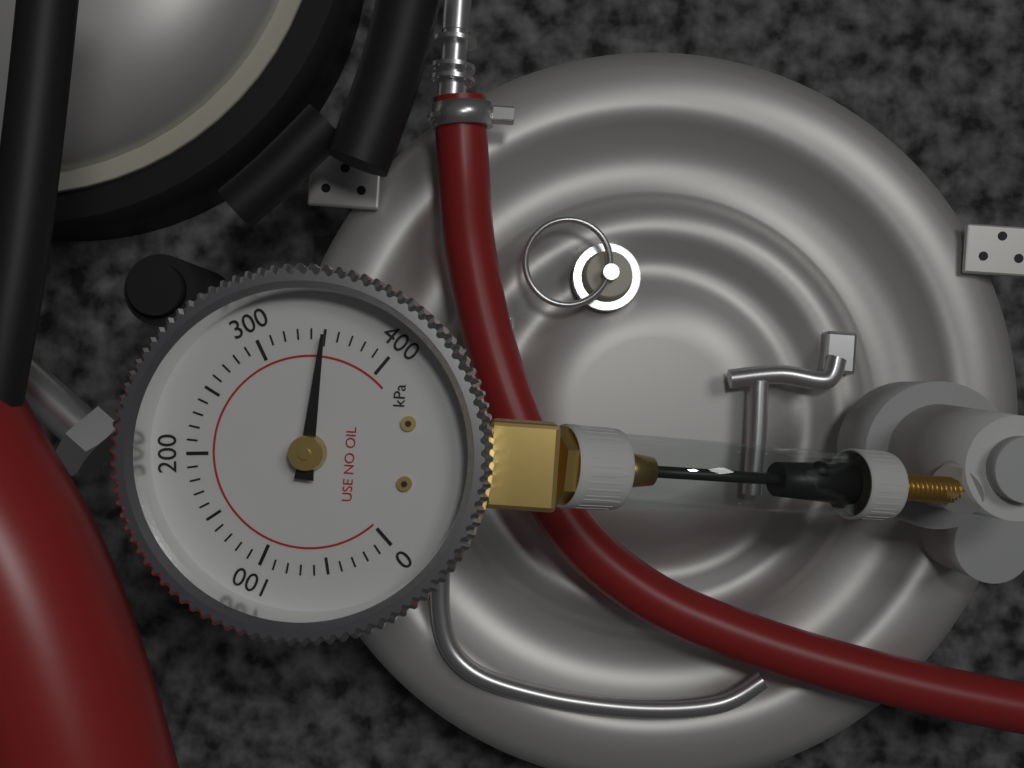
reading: 350 kPa
